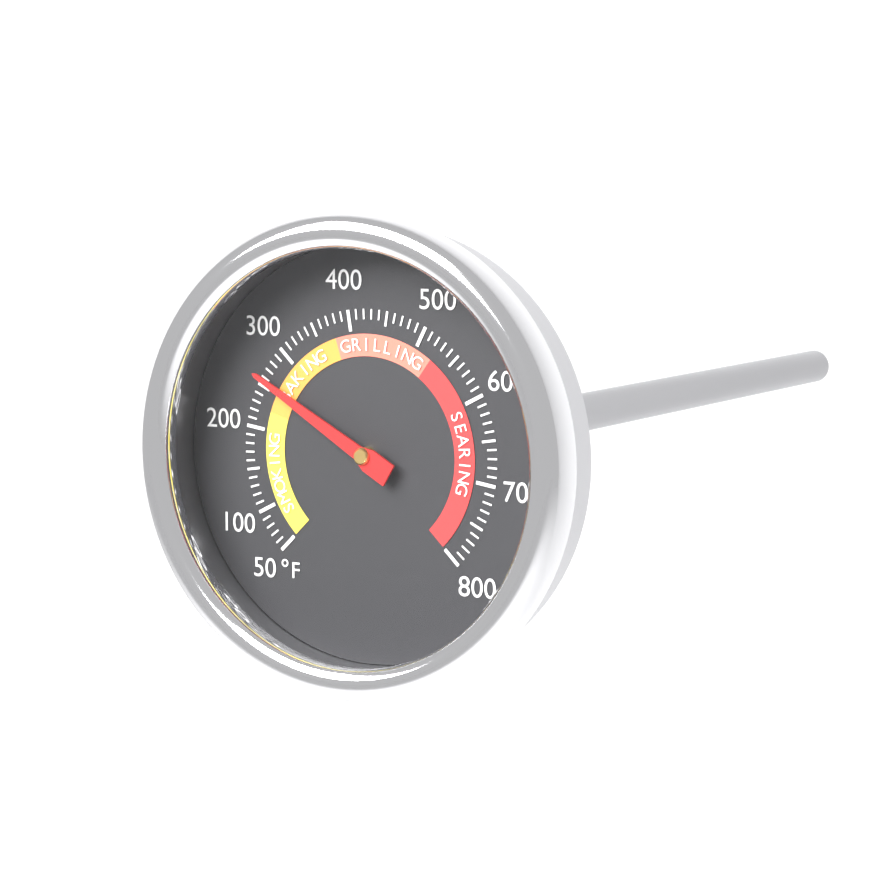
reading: 260 °F
